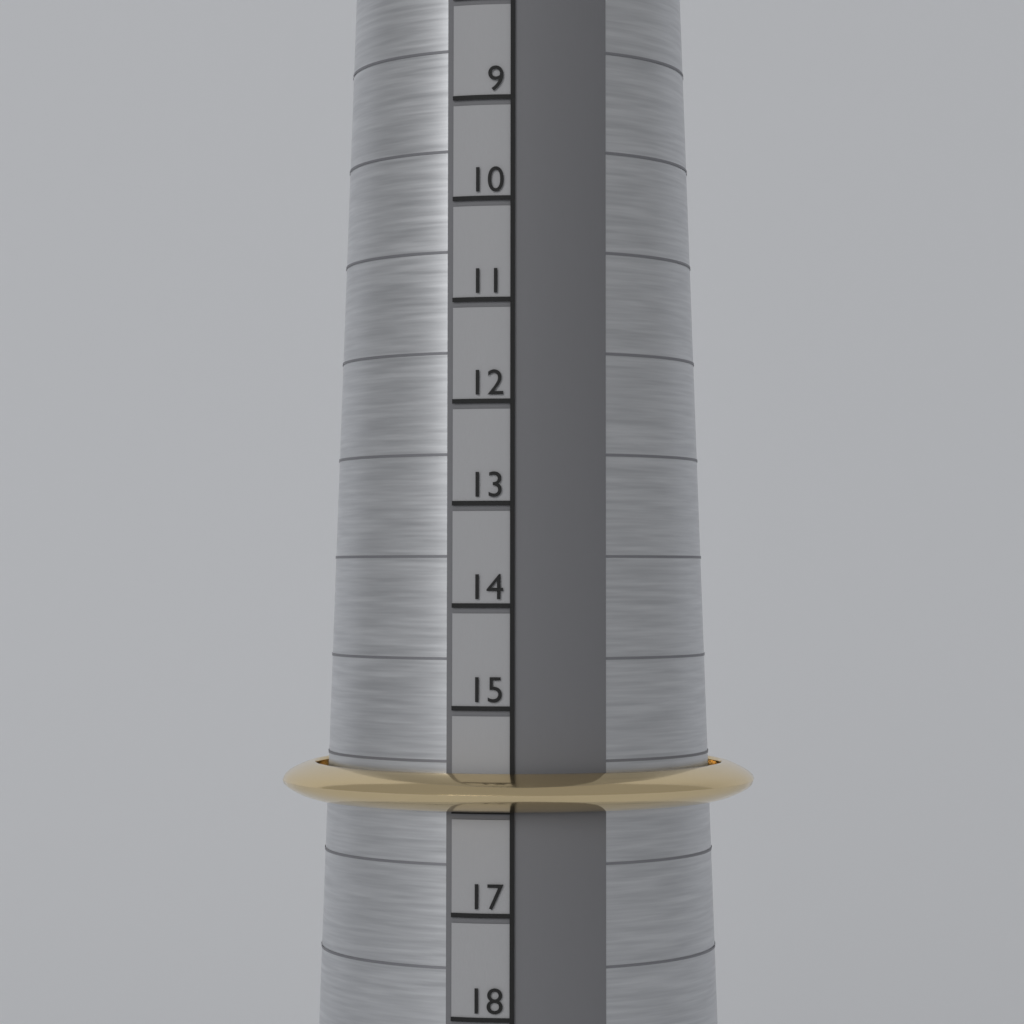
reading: 16 (no unit)
